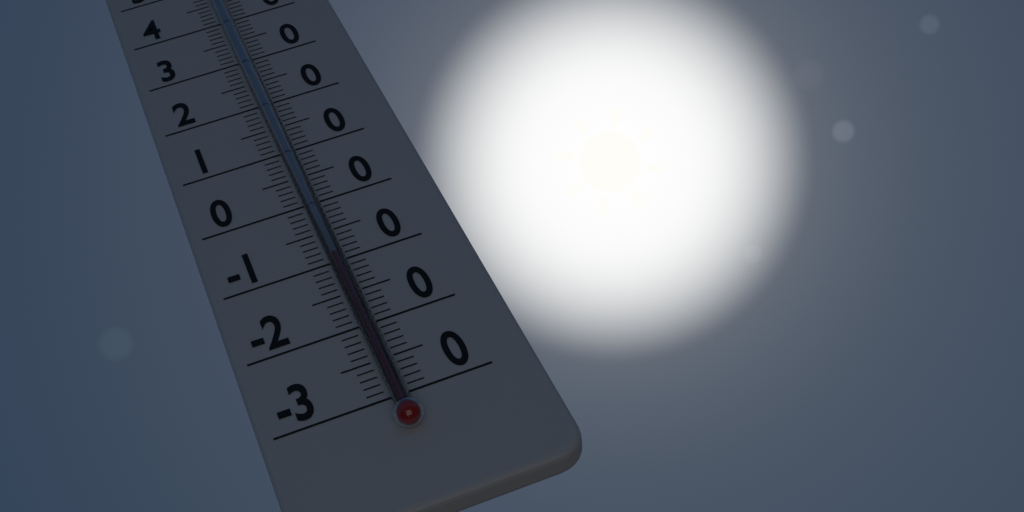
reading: -10 °C
